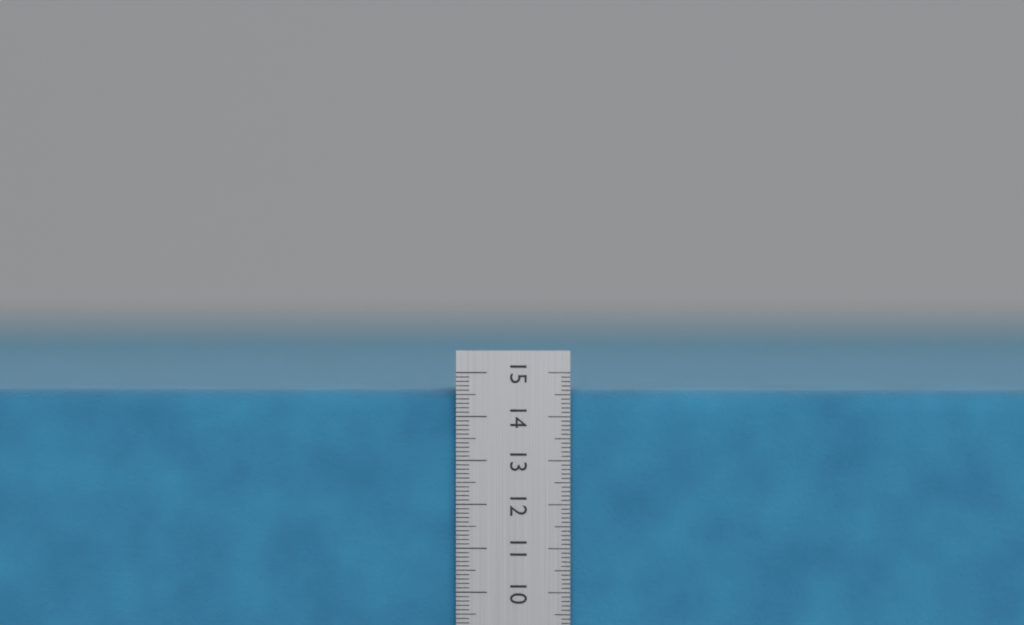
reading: 14.6 cm
